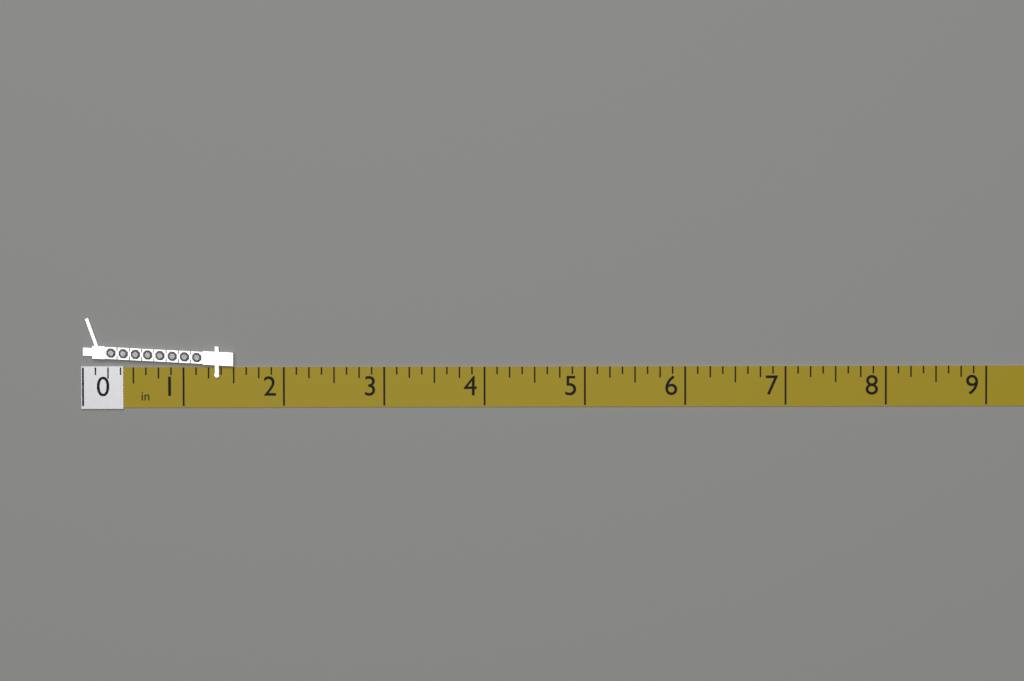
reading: 1.500 in
